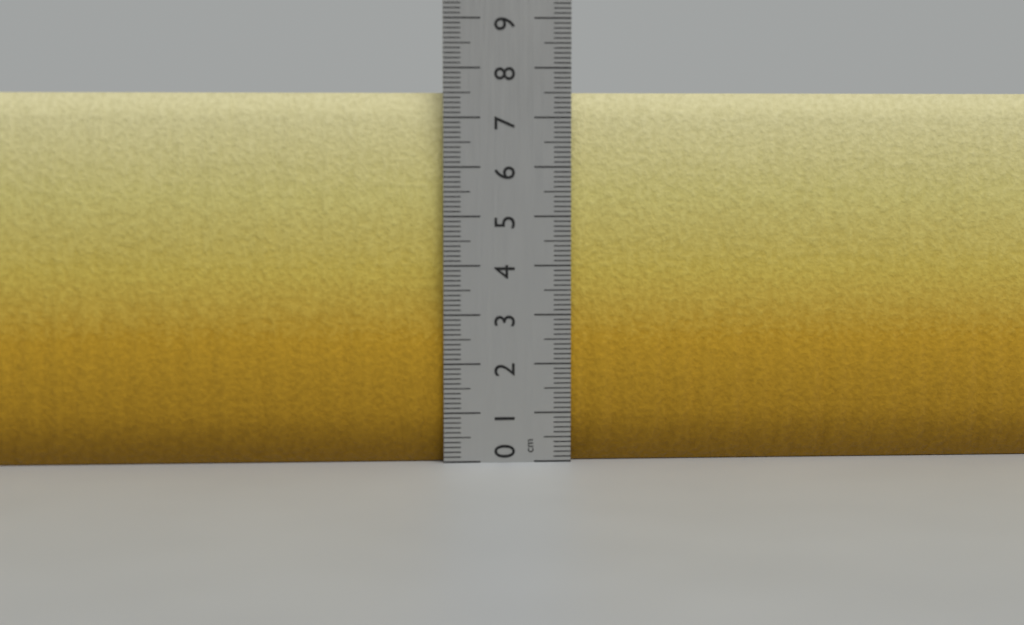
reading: 7.5 cm
